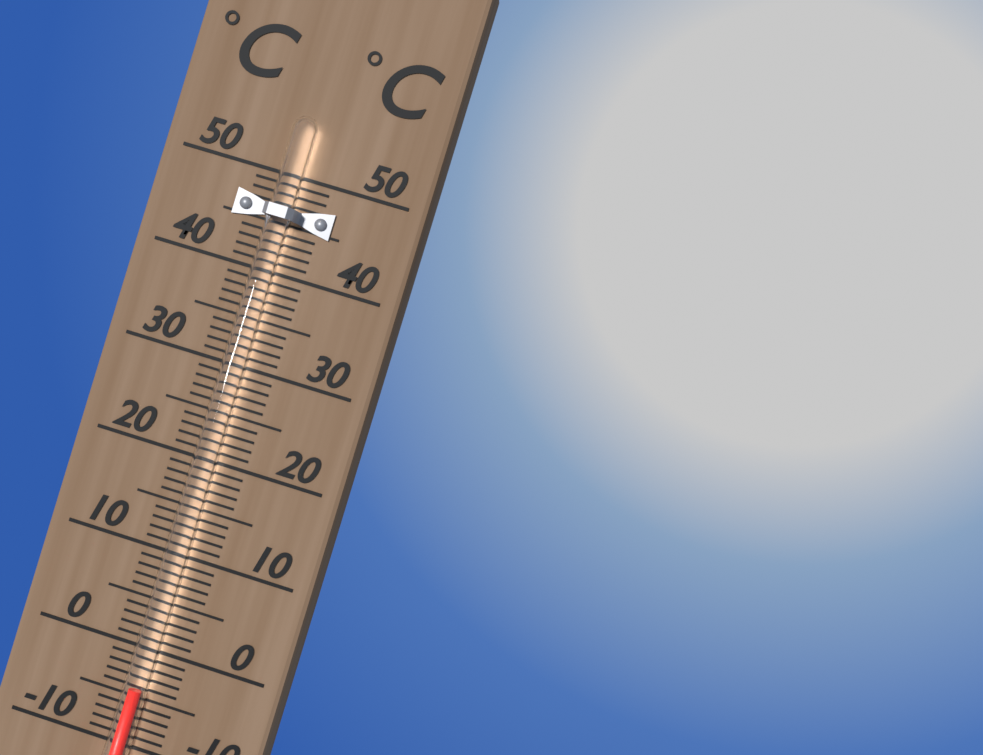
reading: -4 °C
